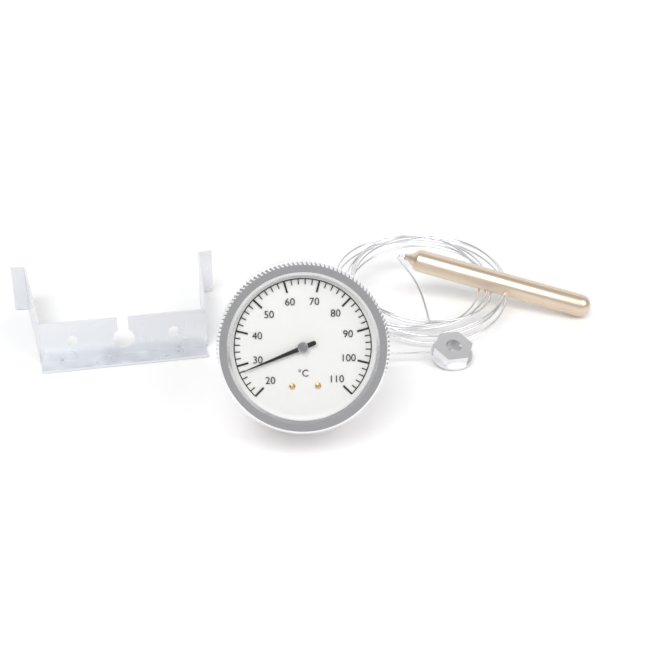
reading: 28 °C
